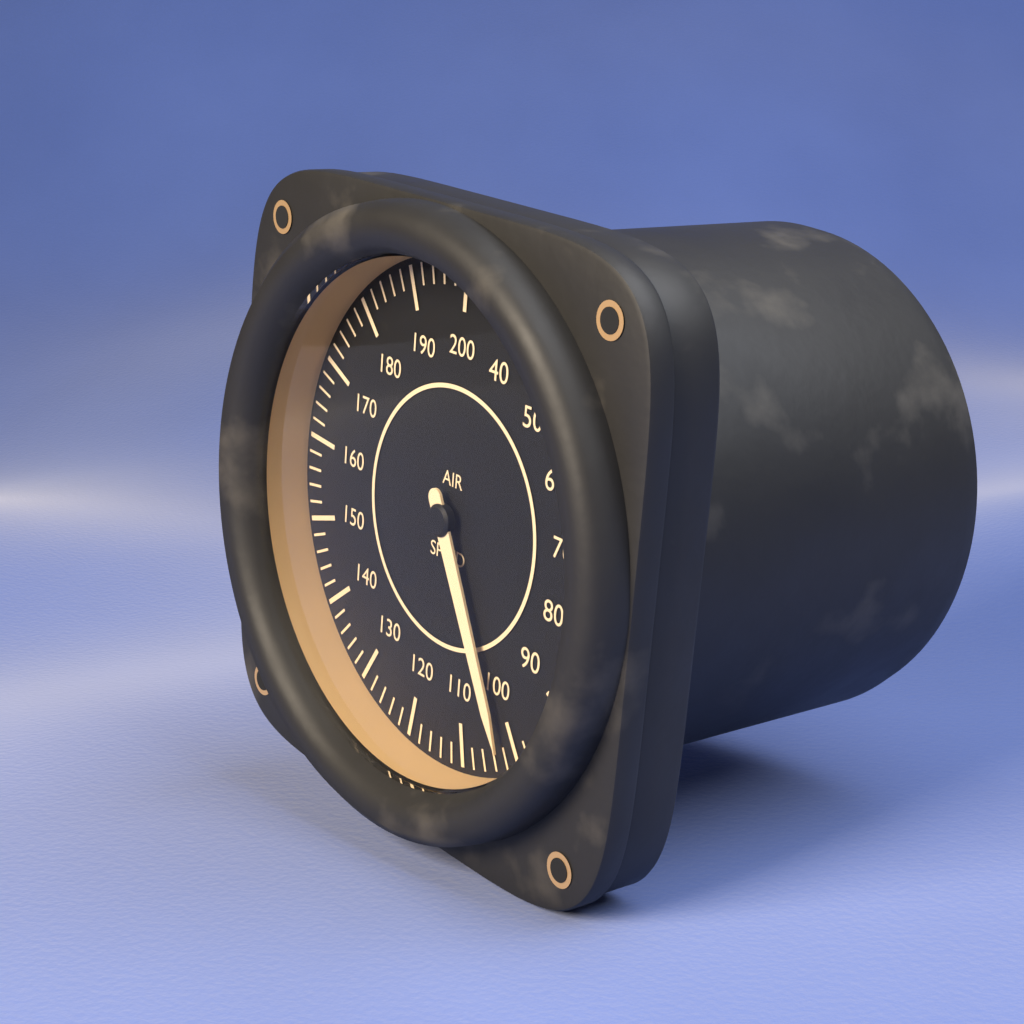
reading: 102 (no unit)
